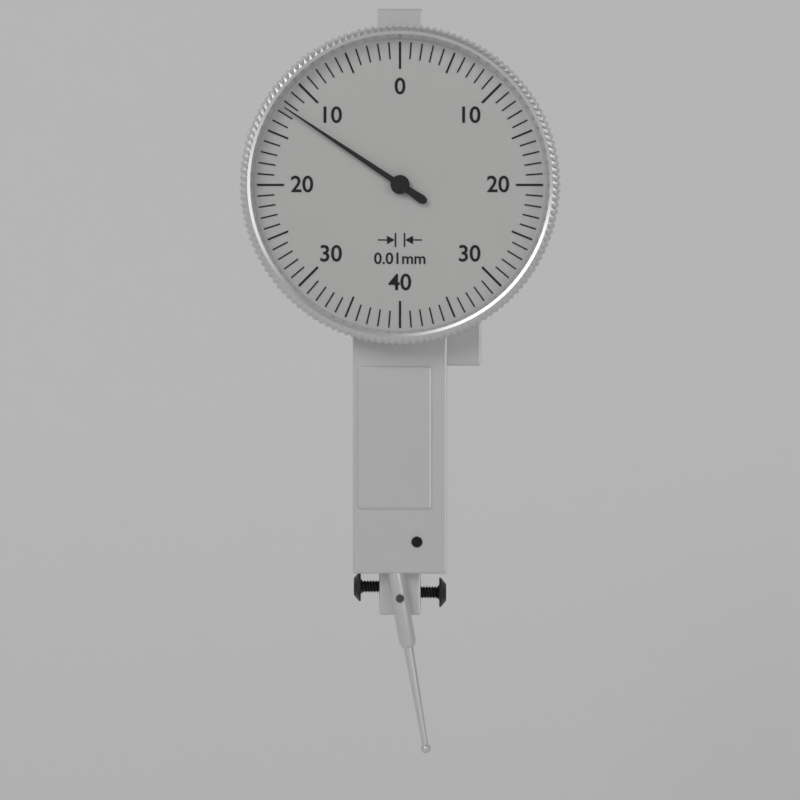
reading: 0.125 mm
